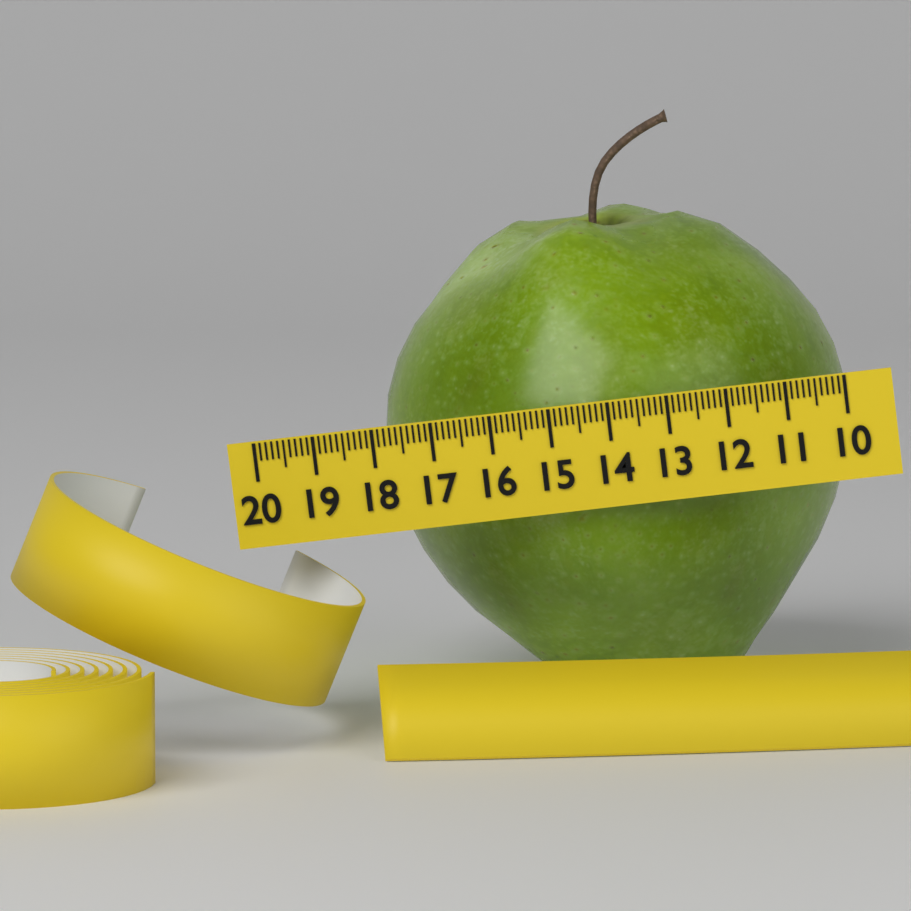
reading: 18.1 (no unit)
